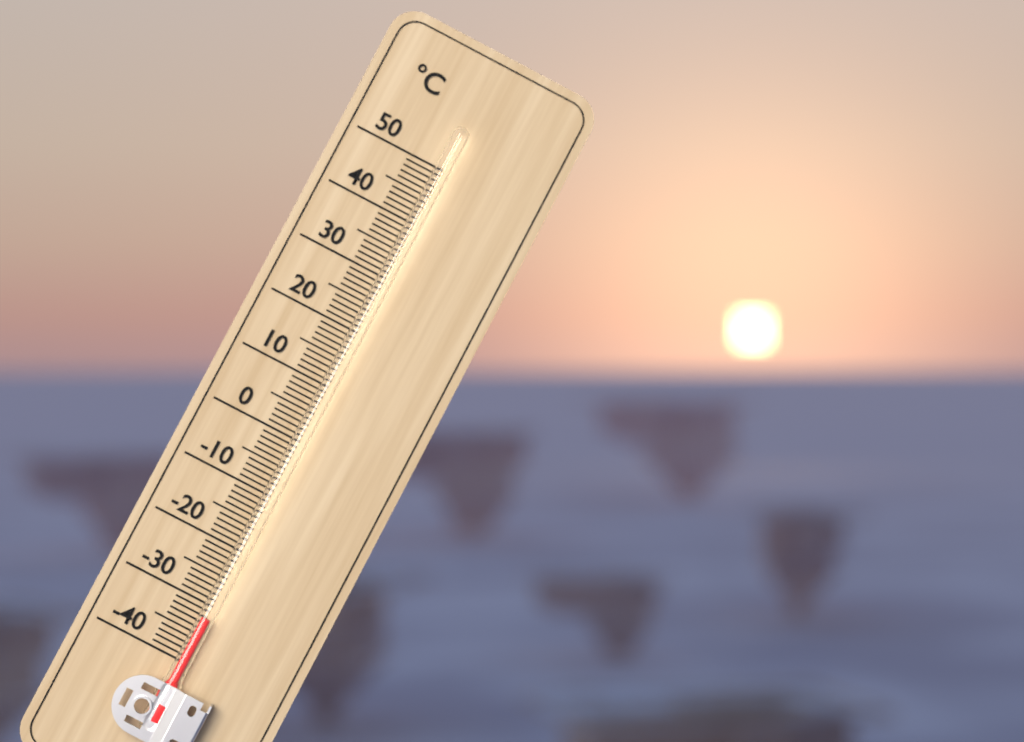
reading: -32 °C
